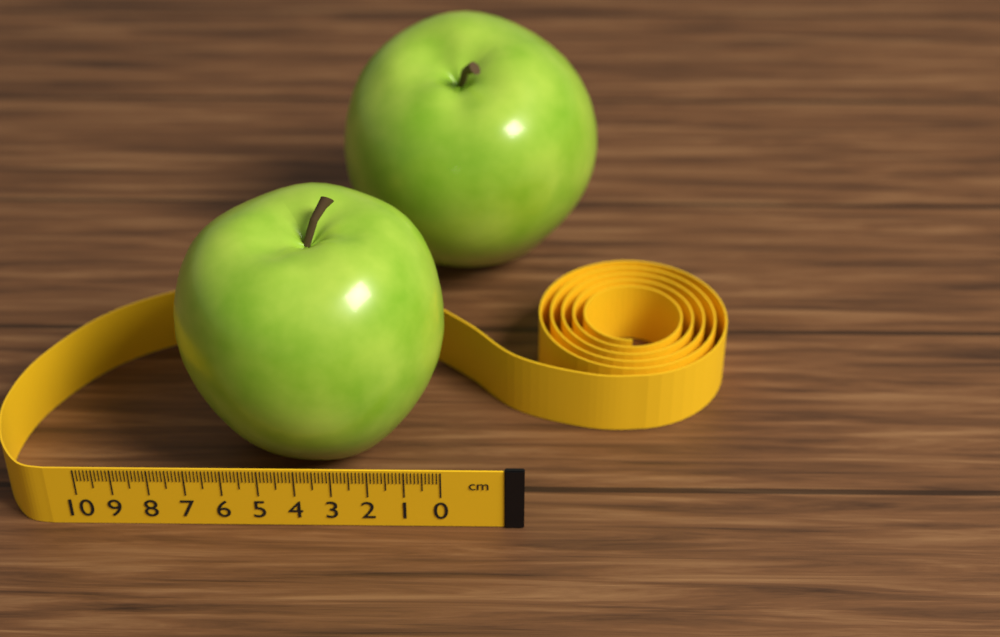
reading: 7.6 cm
